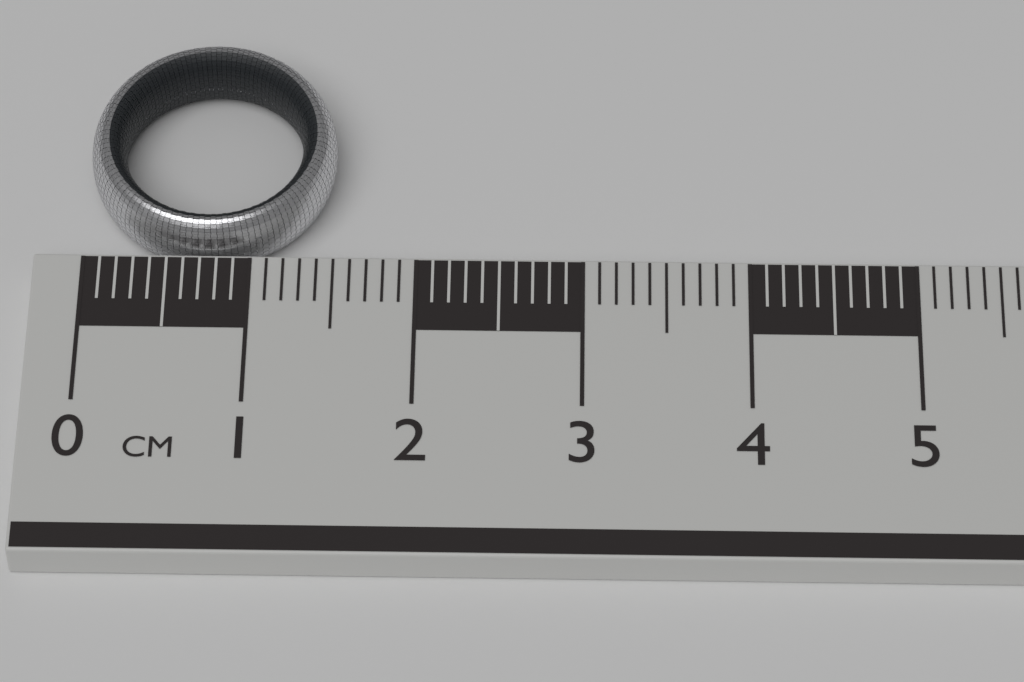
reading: 1.5 cm
